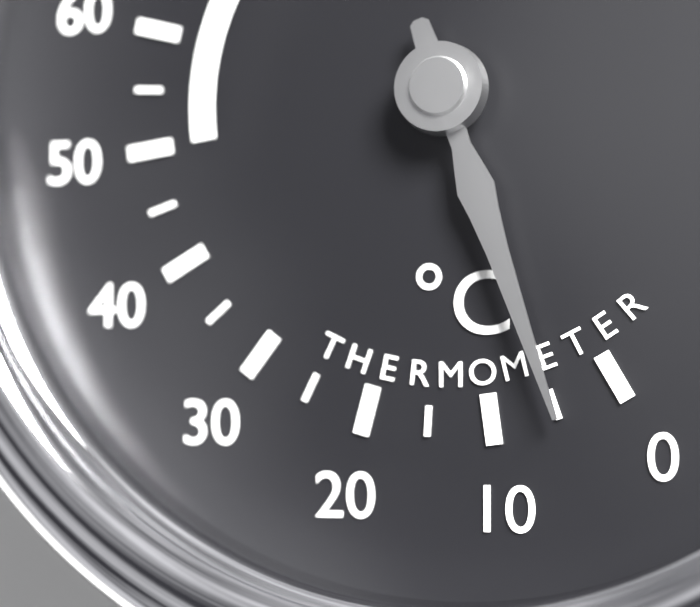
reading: 5 °C
